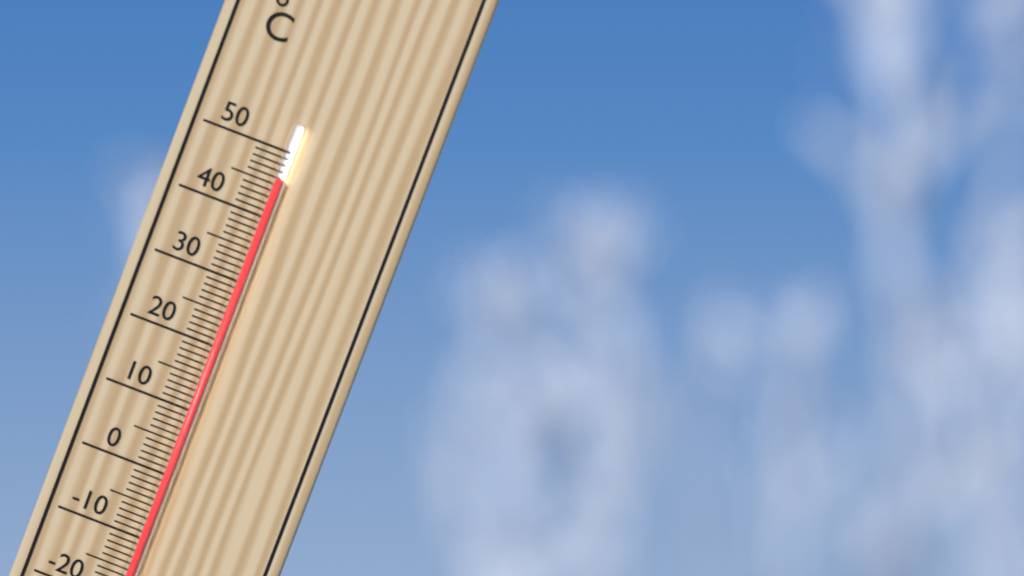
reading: 46 °C
